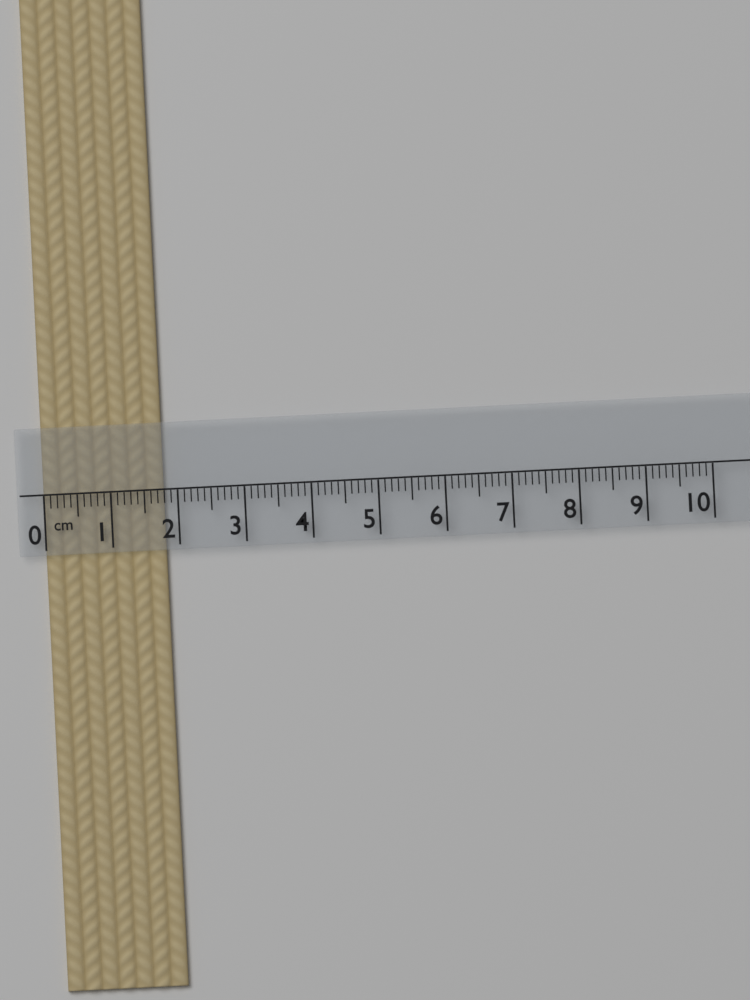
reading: 1.8 cm
